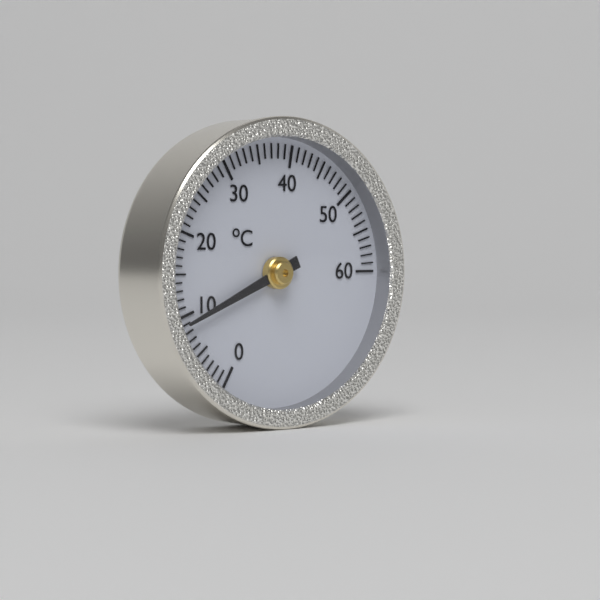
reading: 9 °C
